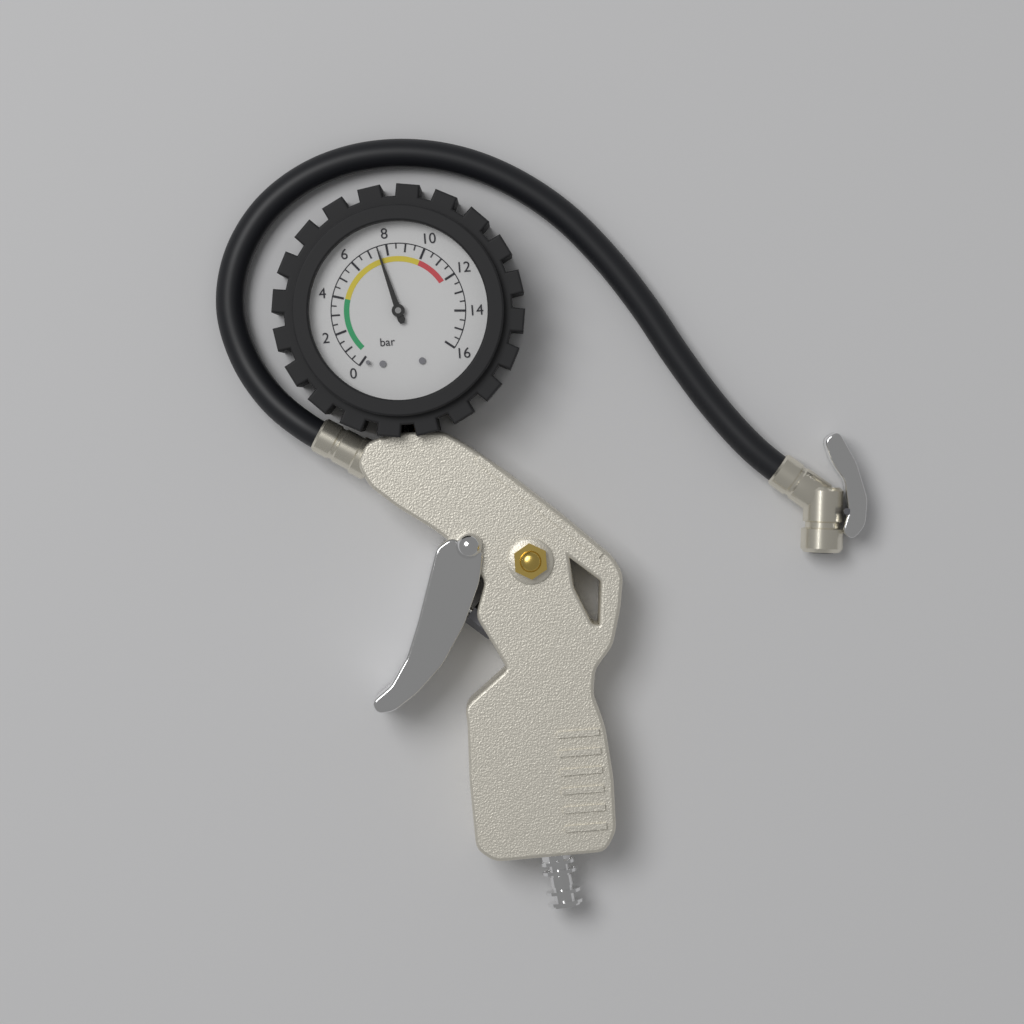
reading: 7.5 bar
